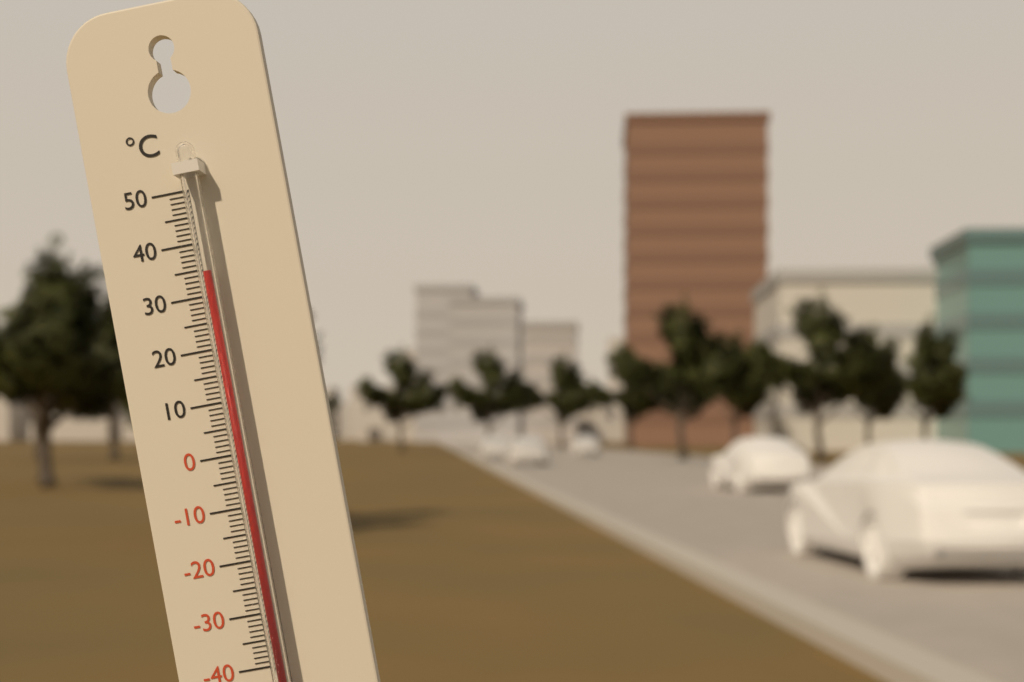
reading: 34 °C
